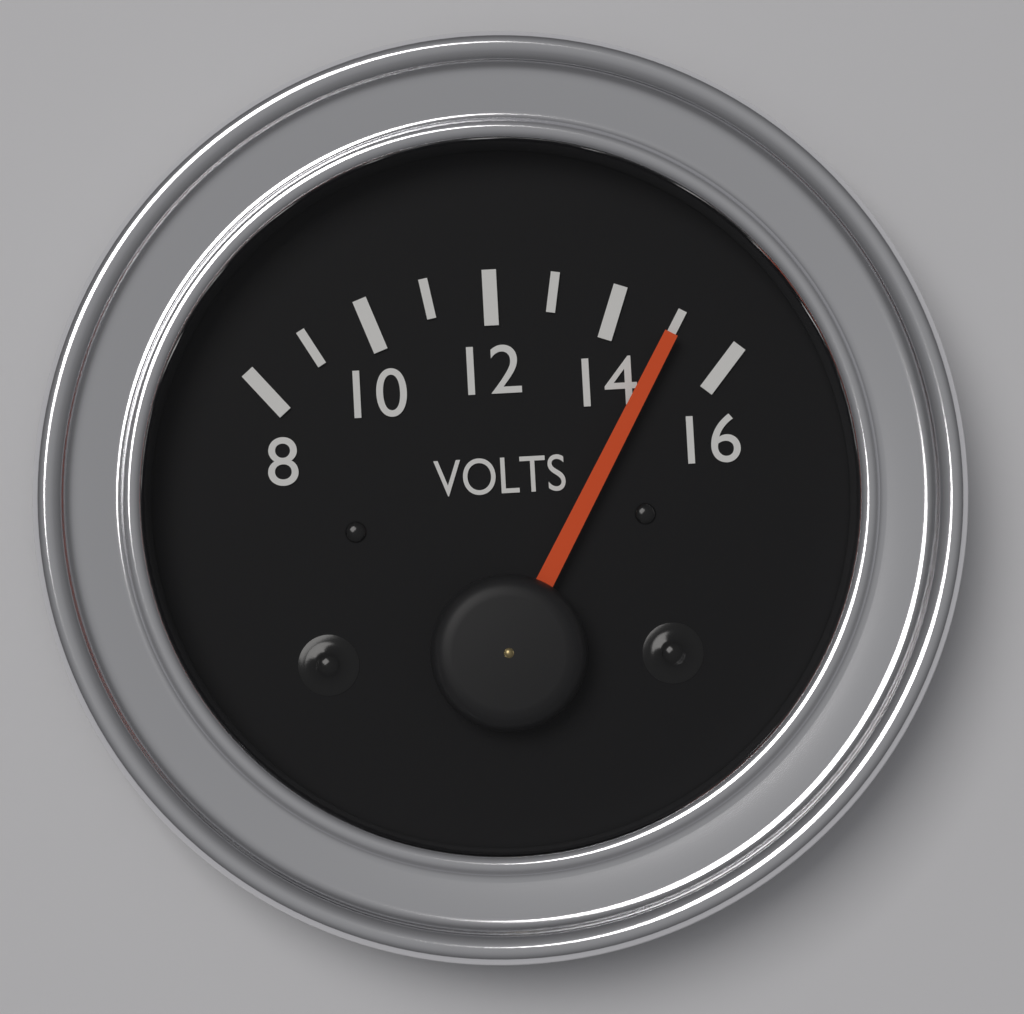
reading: 15 V
